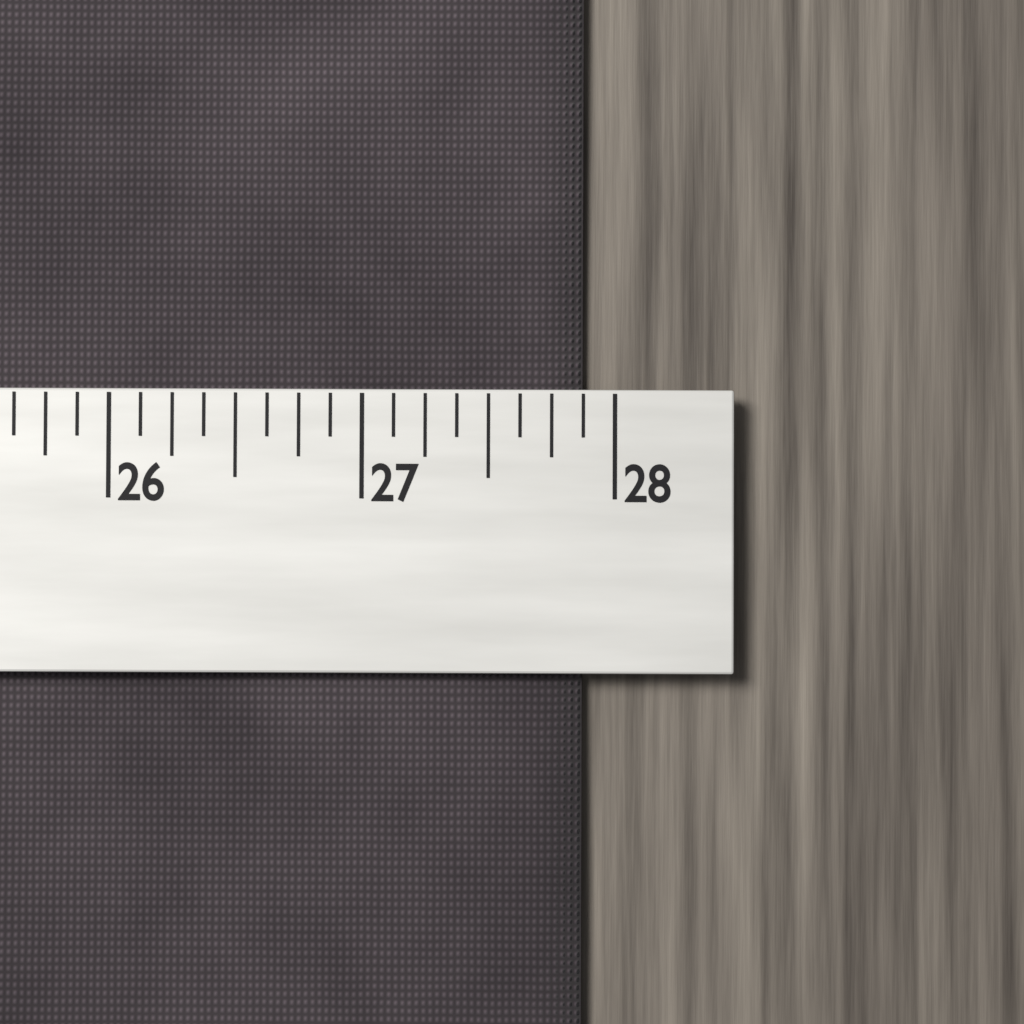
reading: 27.875 (no unit)
